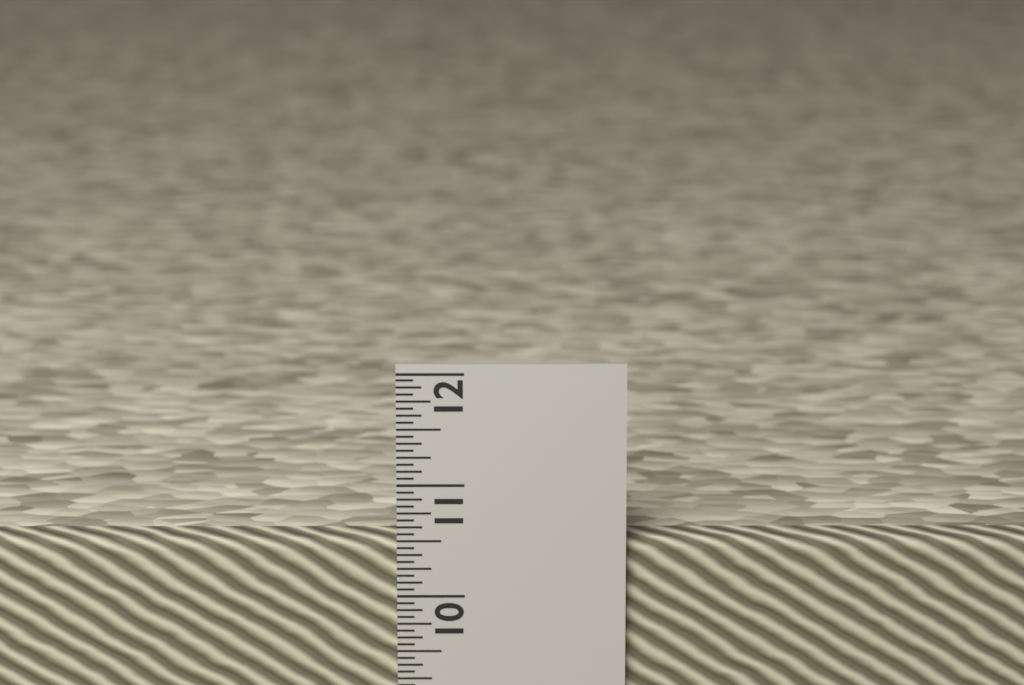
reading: 10.5000 in
